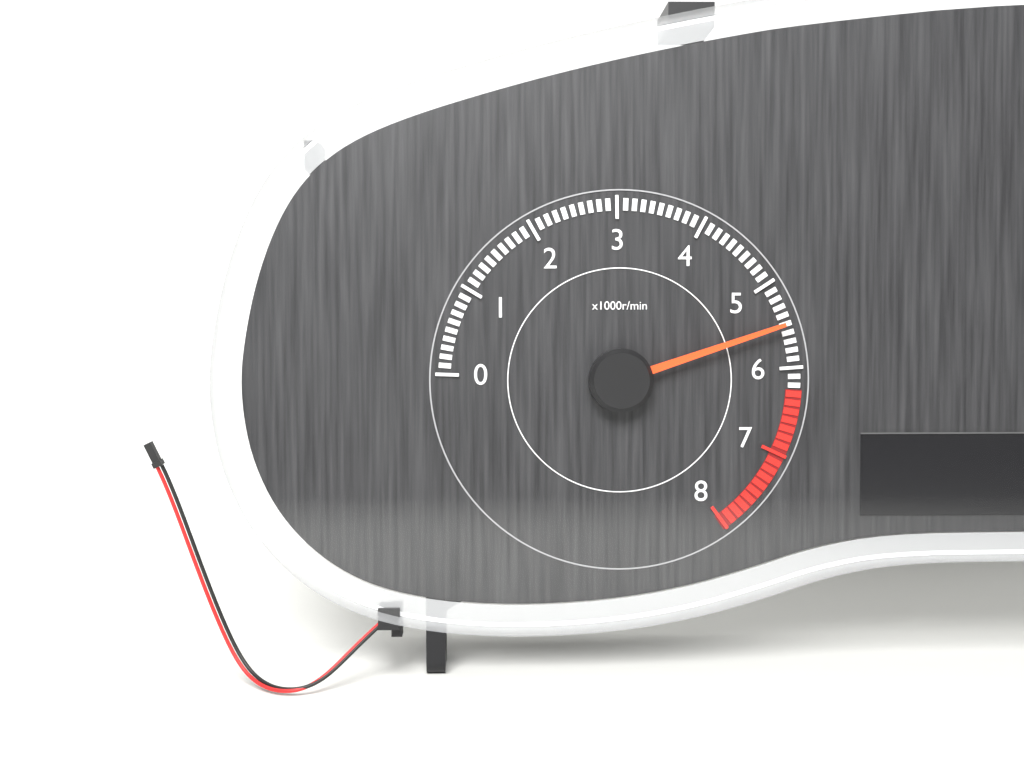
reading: 5500 r/min
